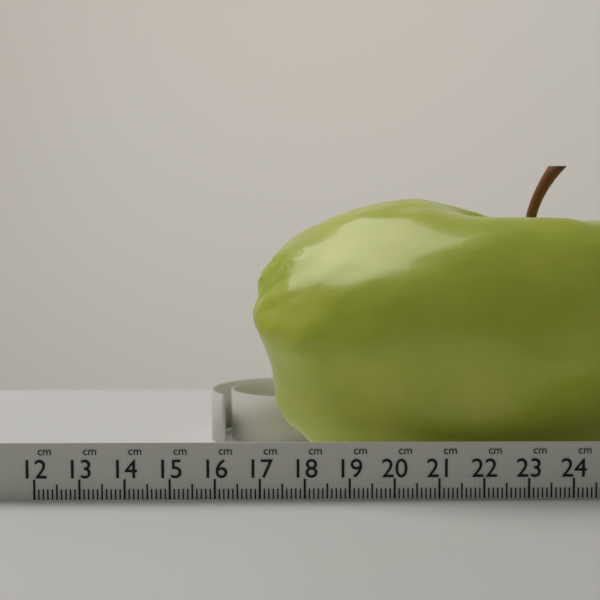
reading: 16.7 cm
